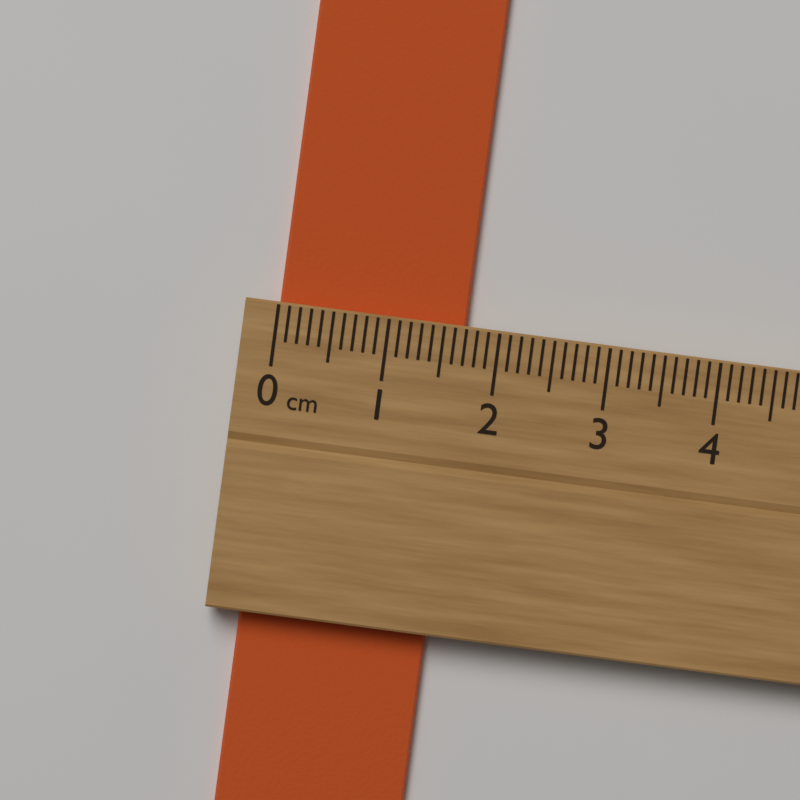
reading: 1.7 cm
